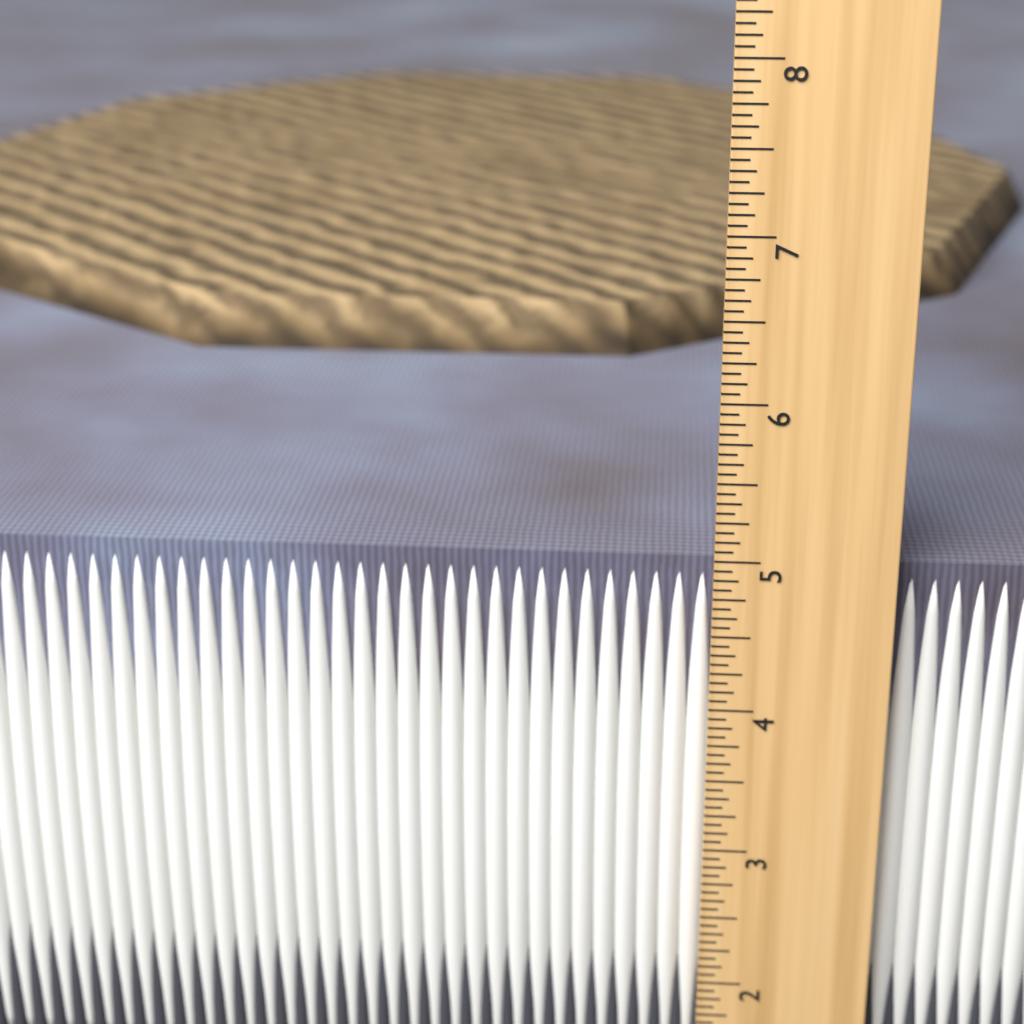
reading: 4.9375 in
